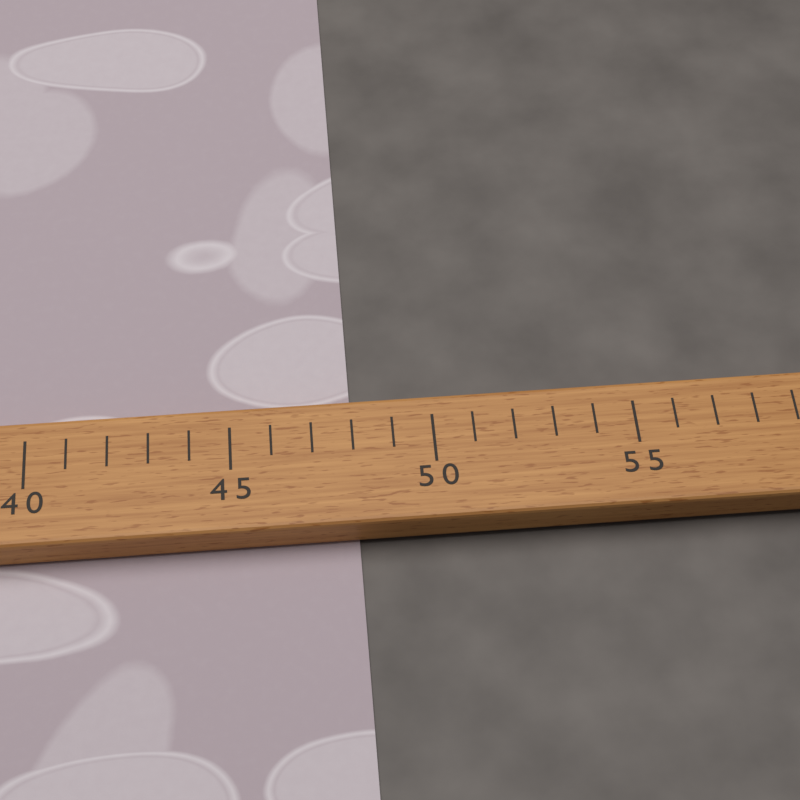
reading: 48 (no unit)
